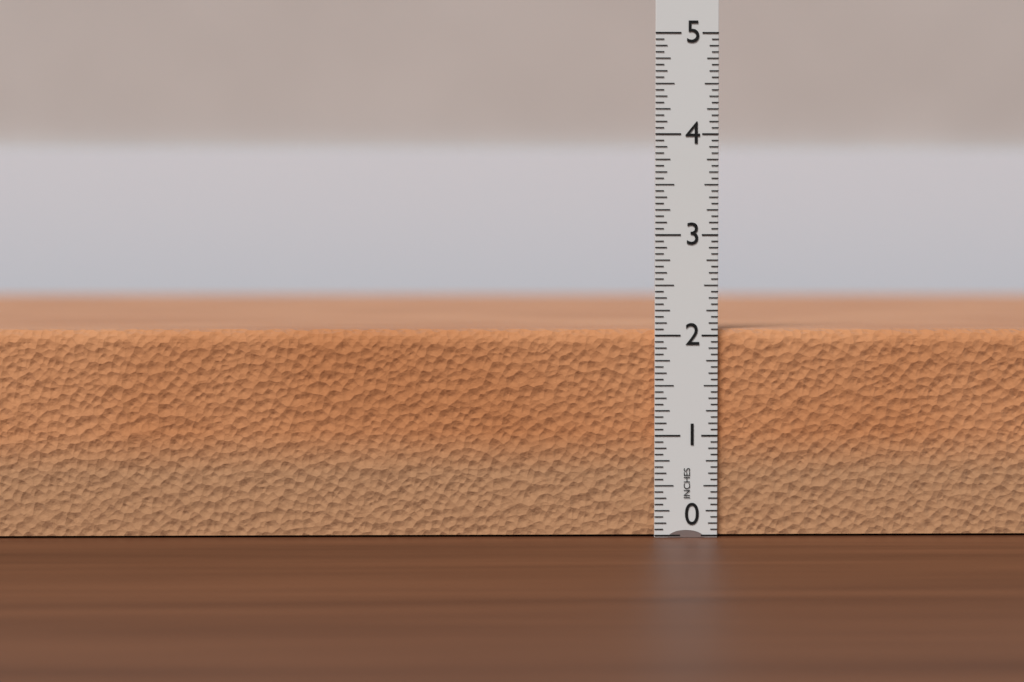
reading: 2.0625 in
